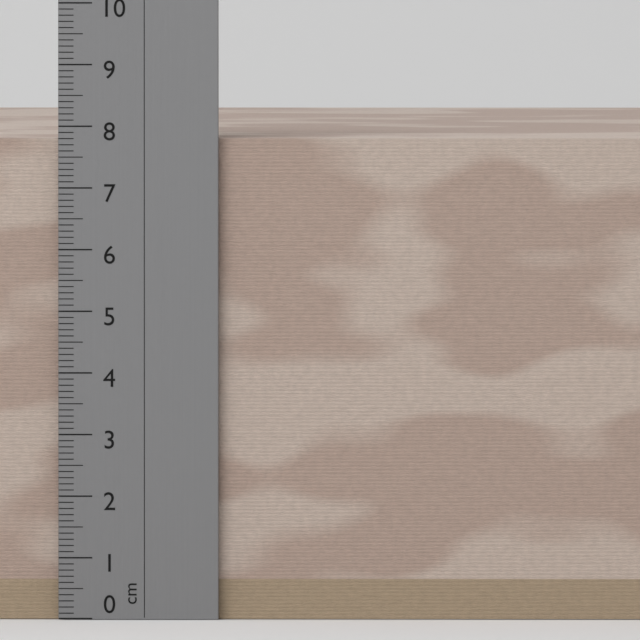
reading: 7.8 cm
